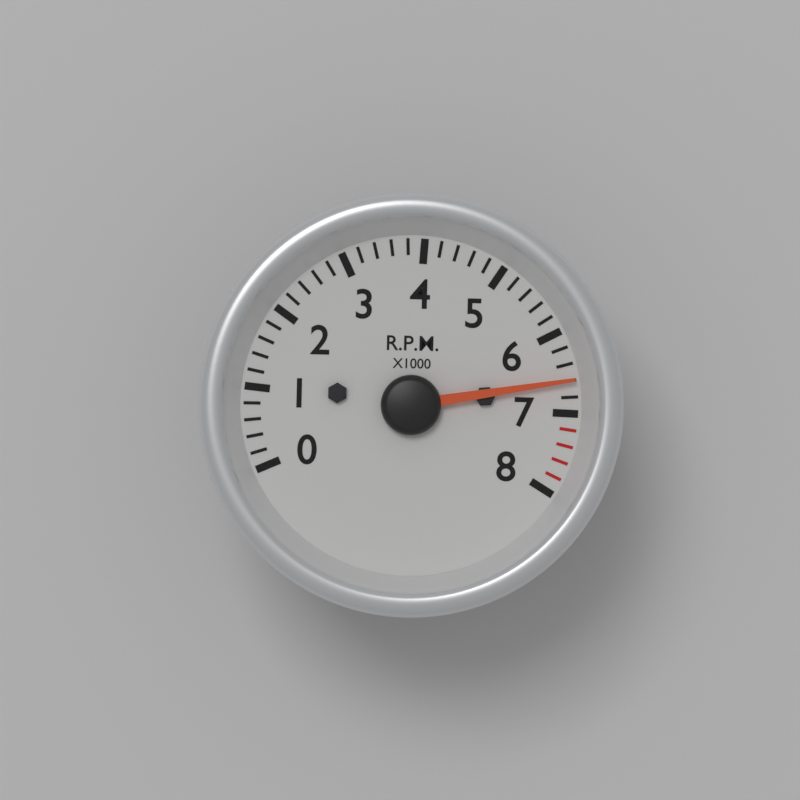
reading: 6600 RPM
